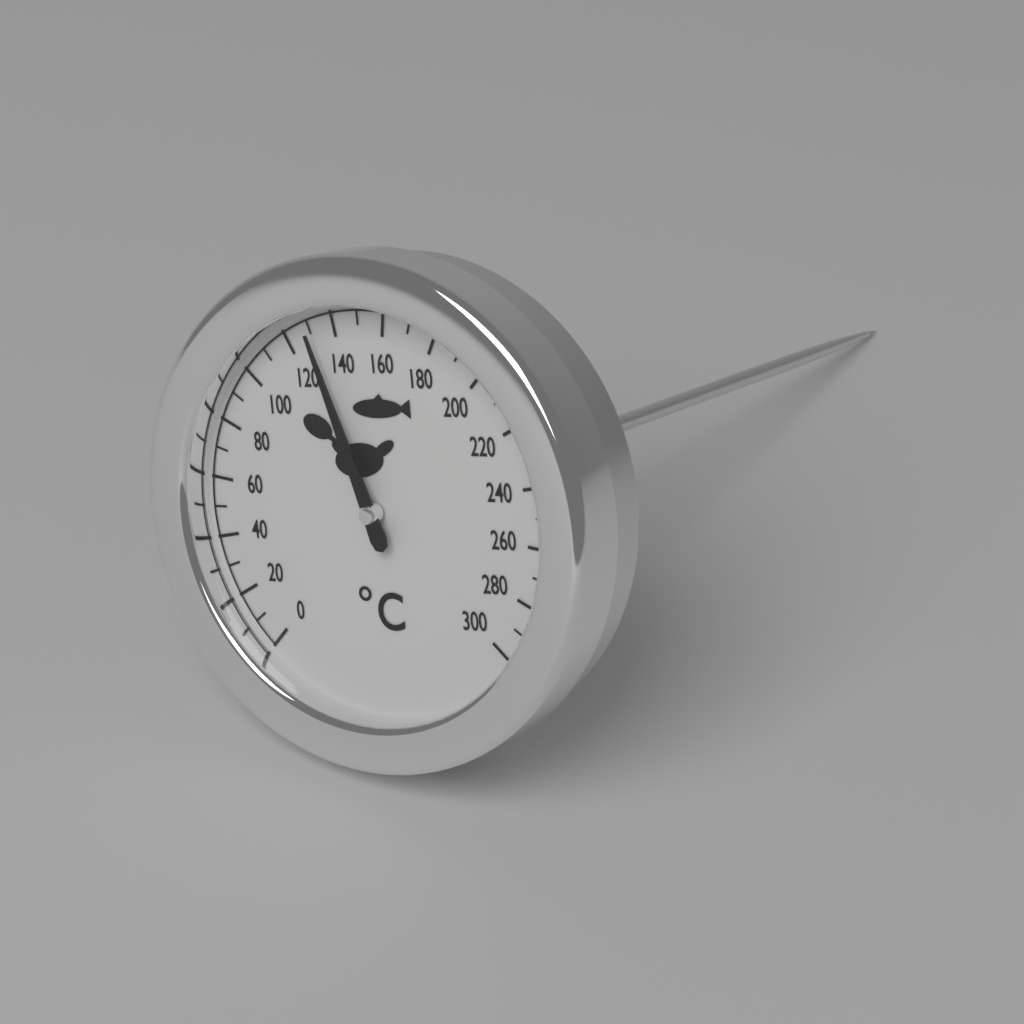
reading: 130 °C
